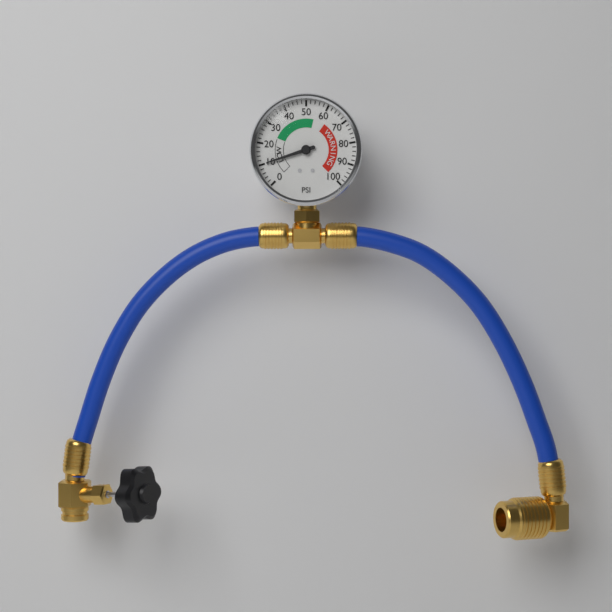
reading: 10 psi
